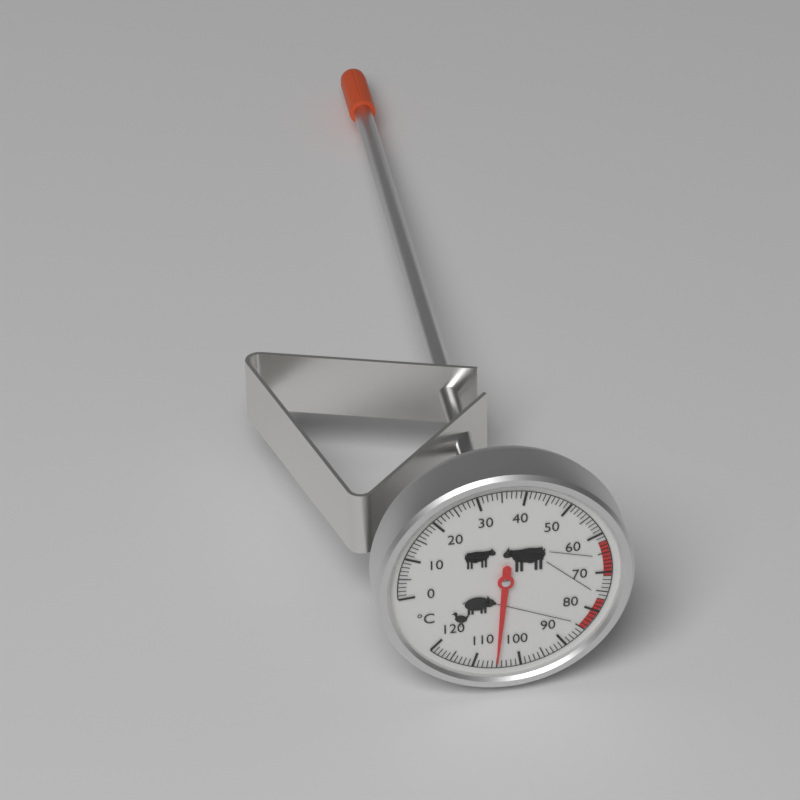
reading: 105 °C
